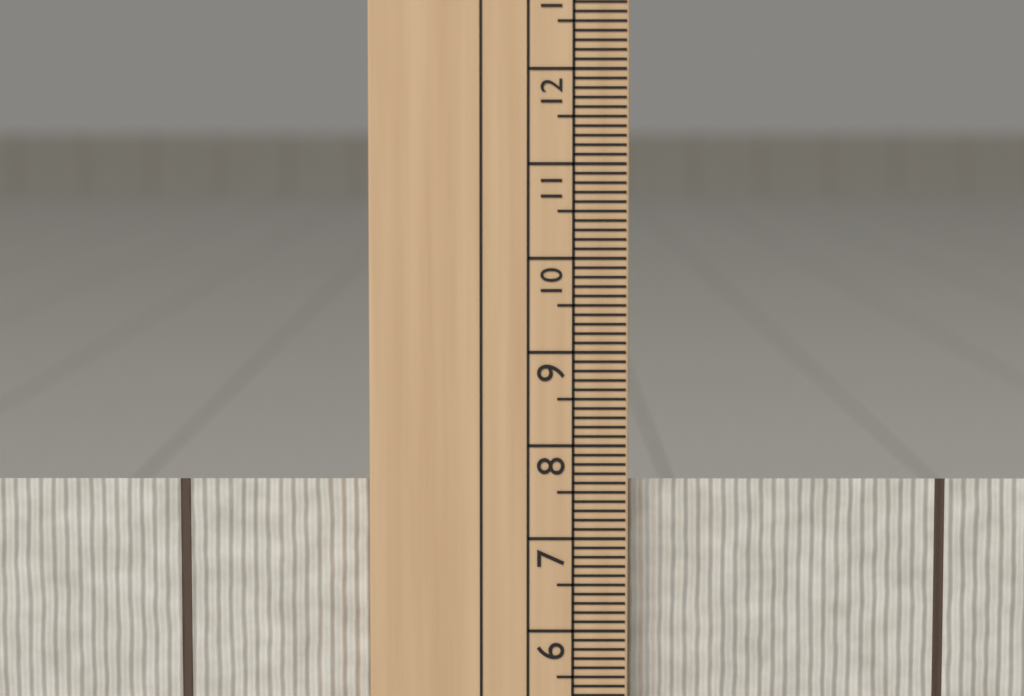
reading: 7.6 cm
